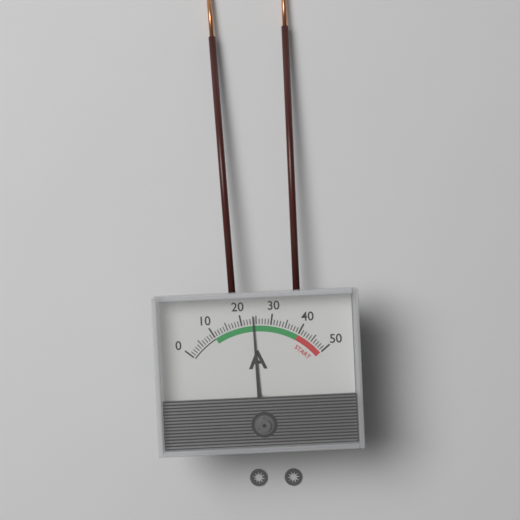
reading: 24 A
